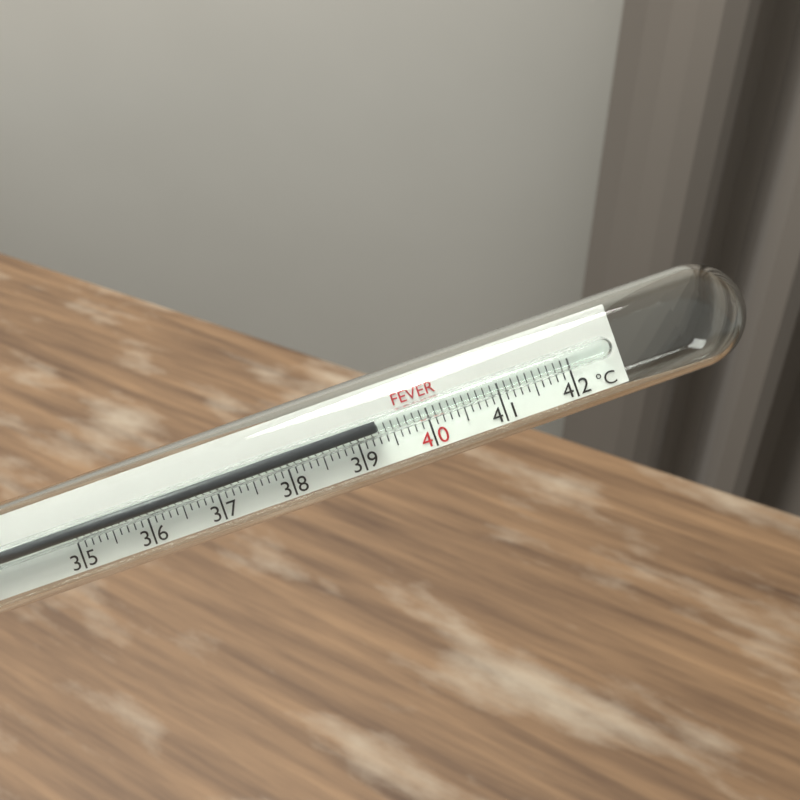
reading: 39.3 °C
